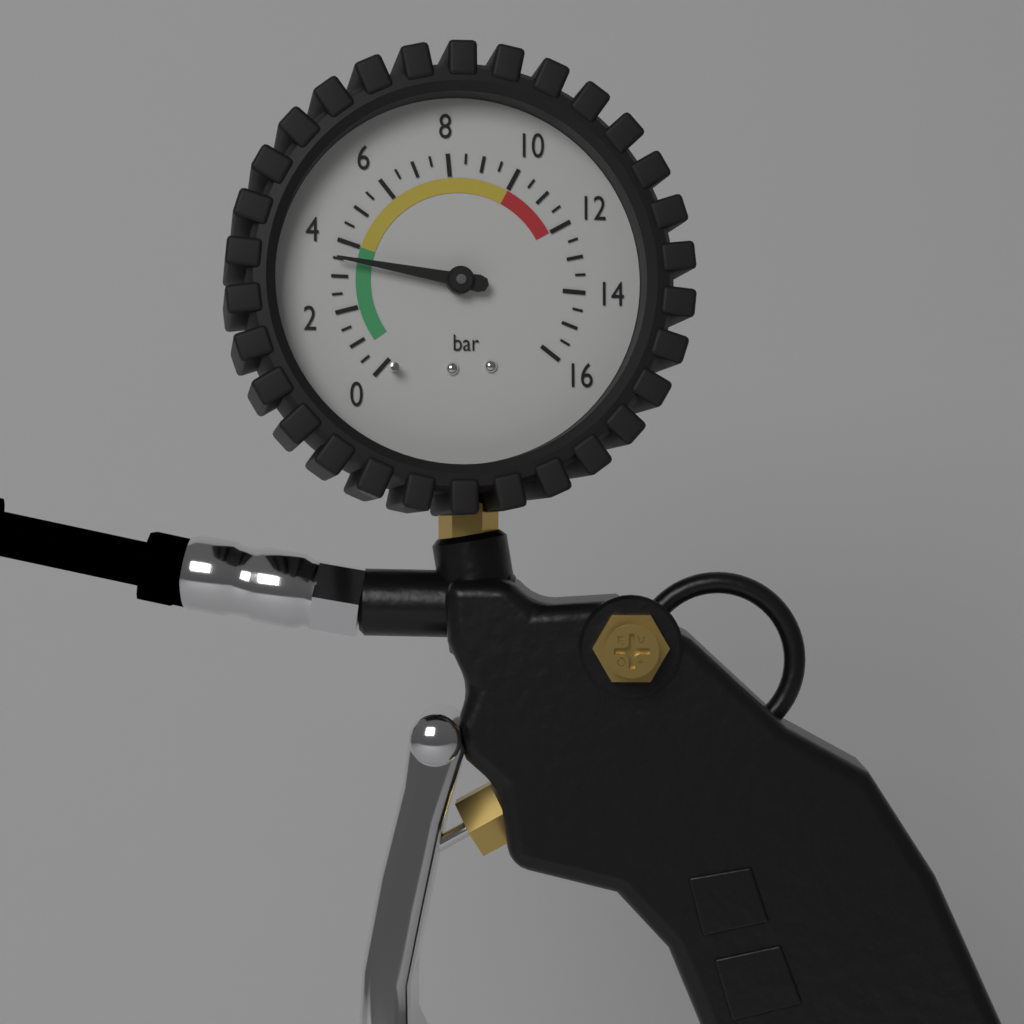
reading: 3.5 bar
